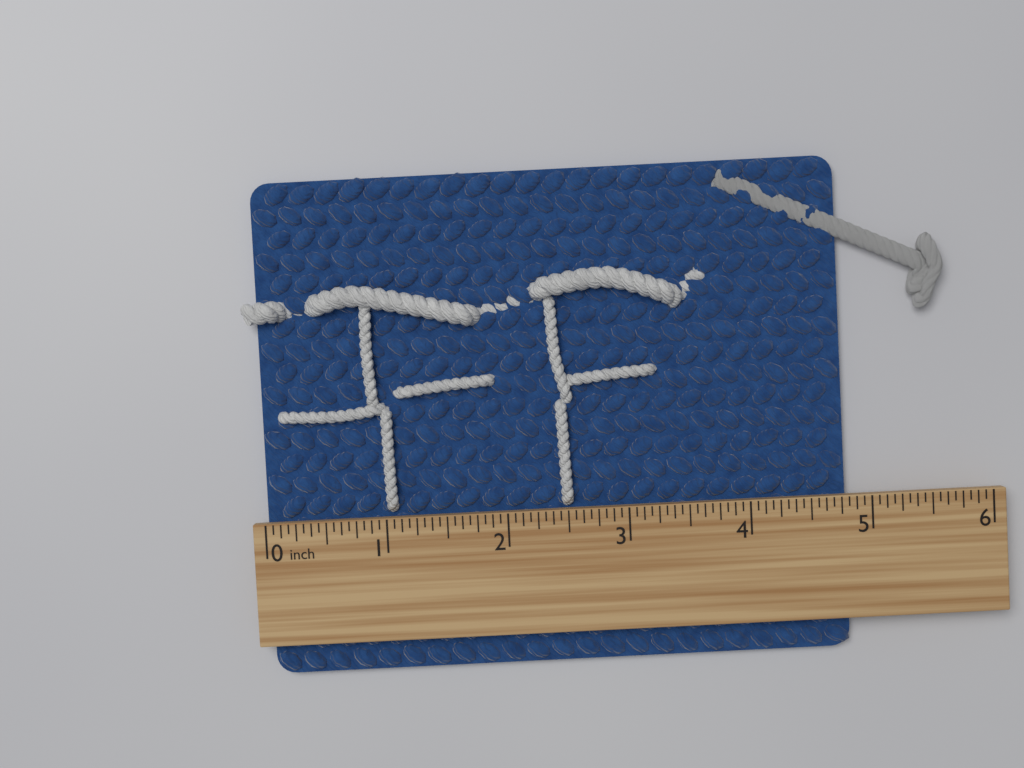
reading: 4.8125 inch
